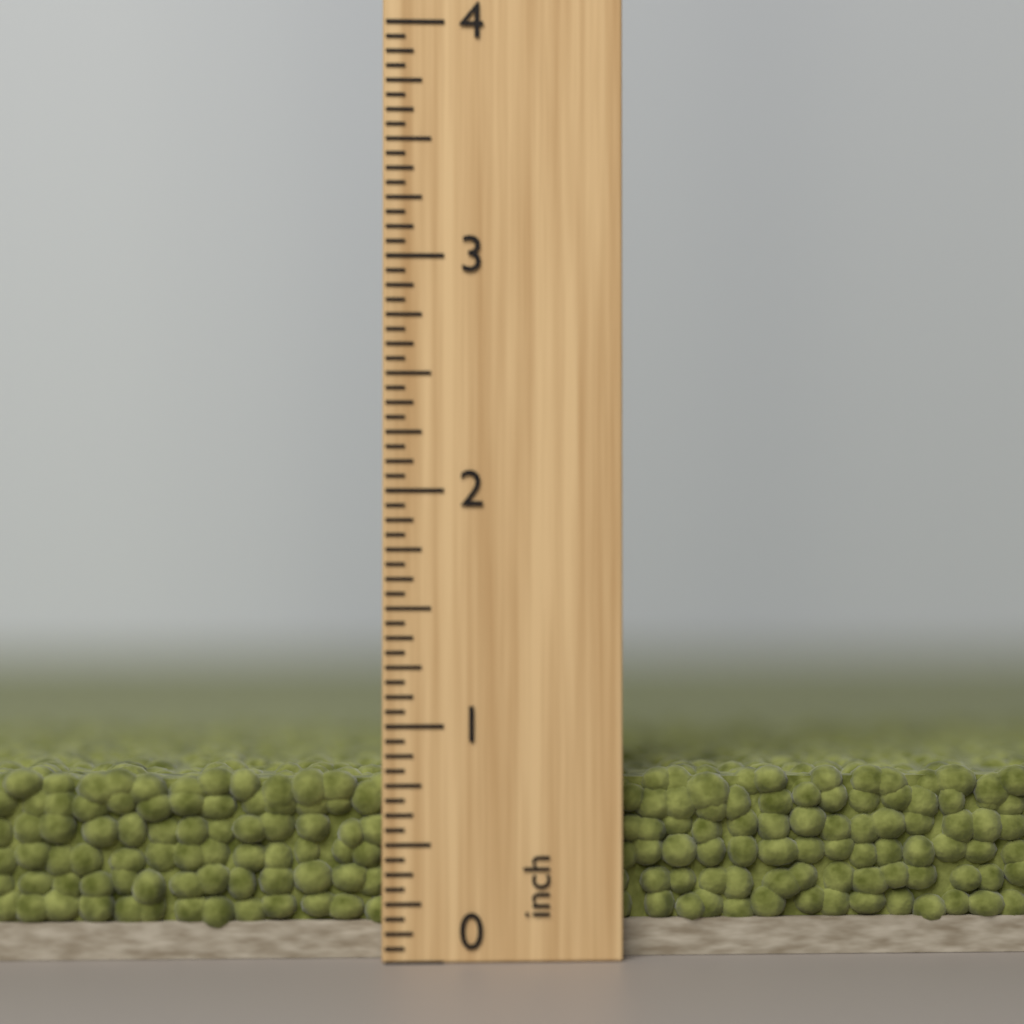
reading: 0.8125 inch
